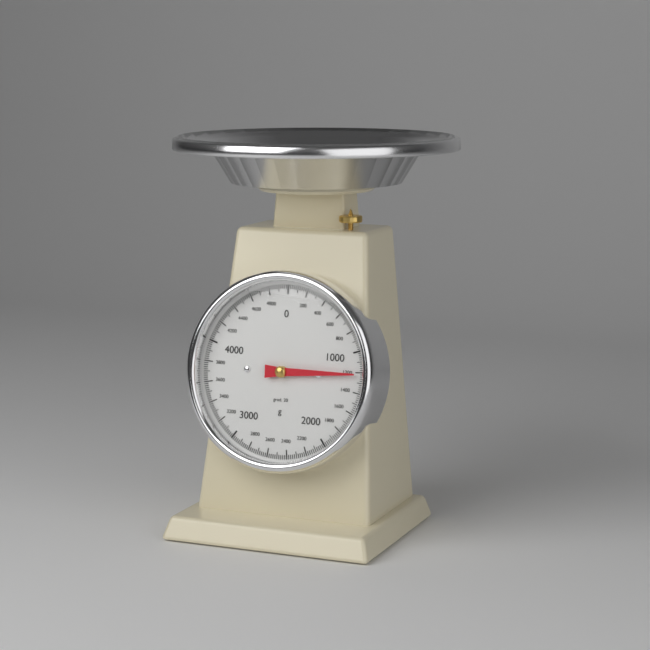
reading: 1220 g
